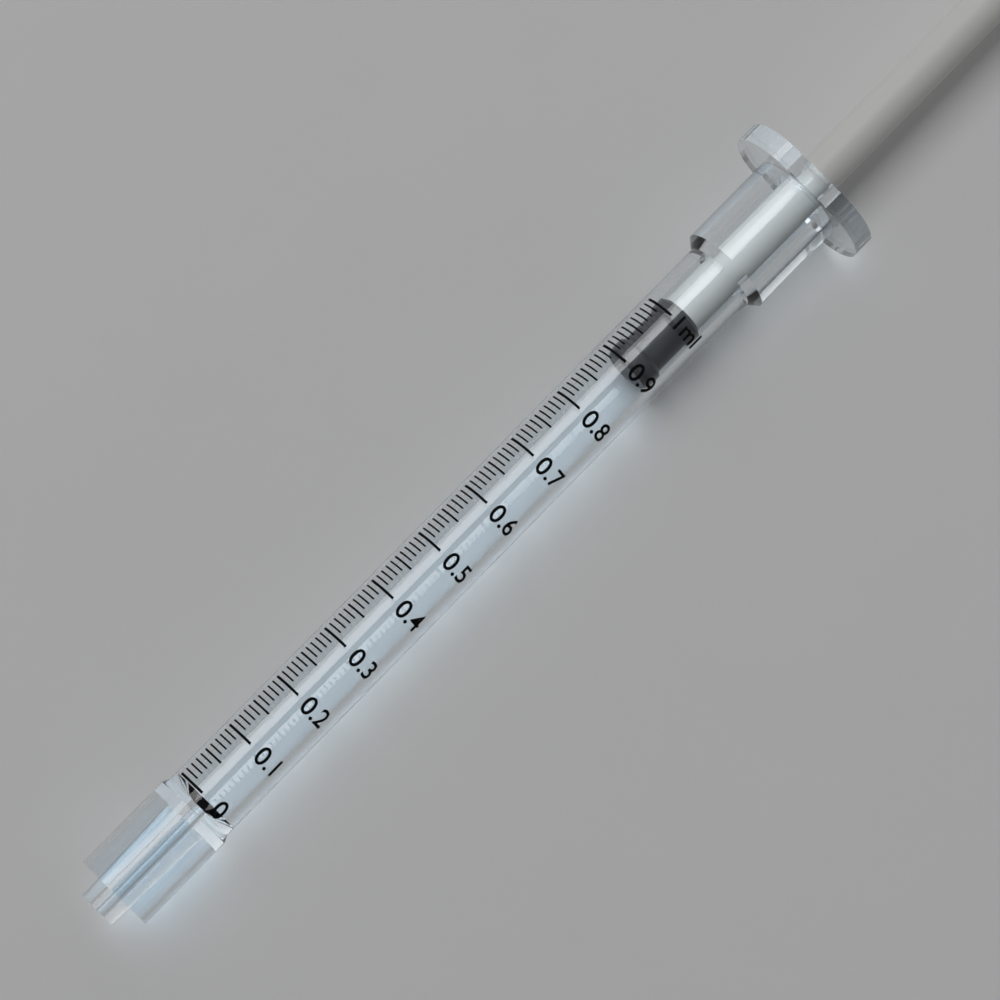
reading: 0.90 ml
